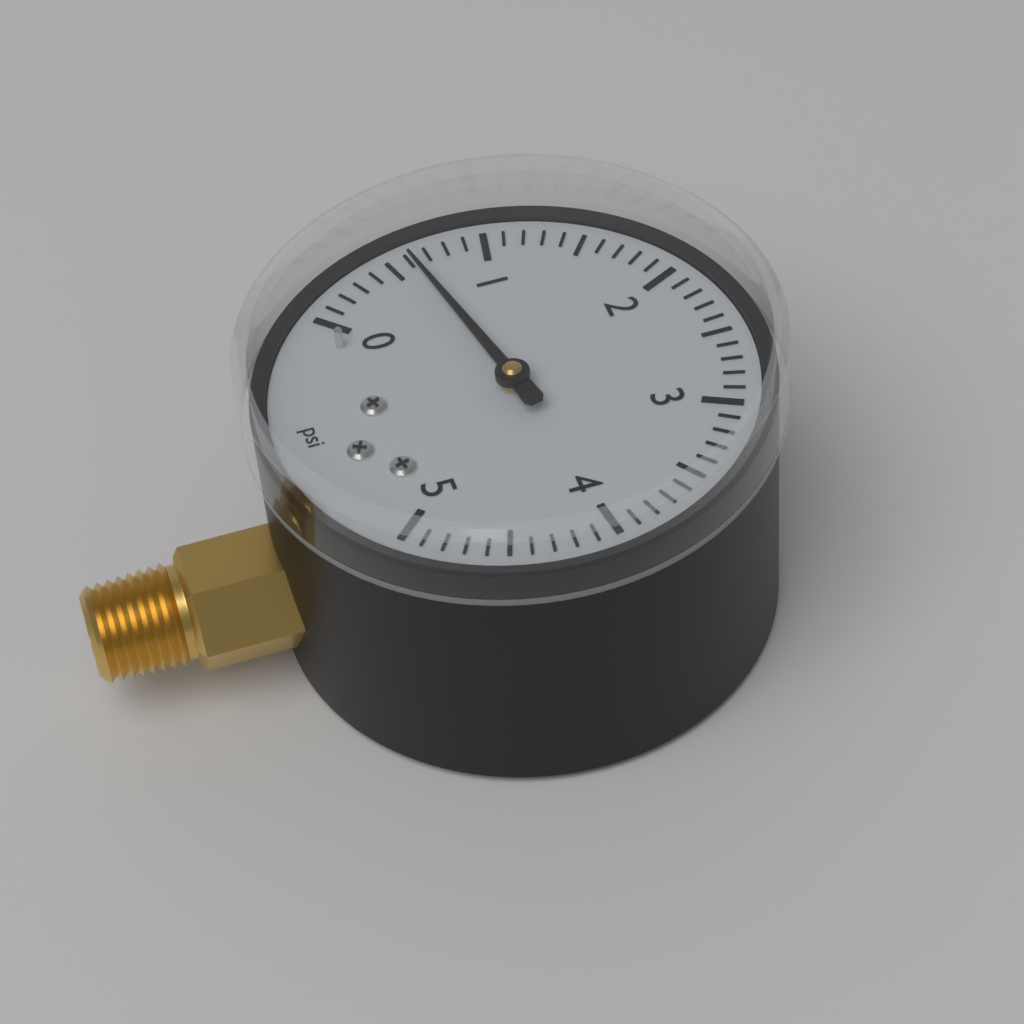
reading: 0.6 psi
